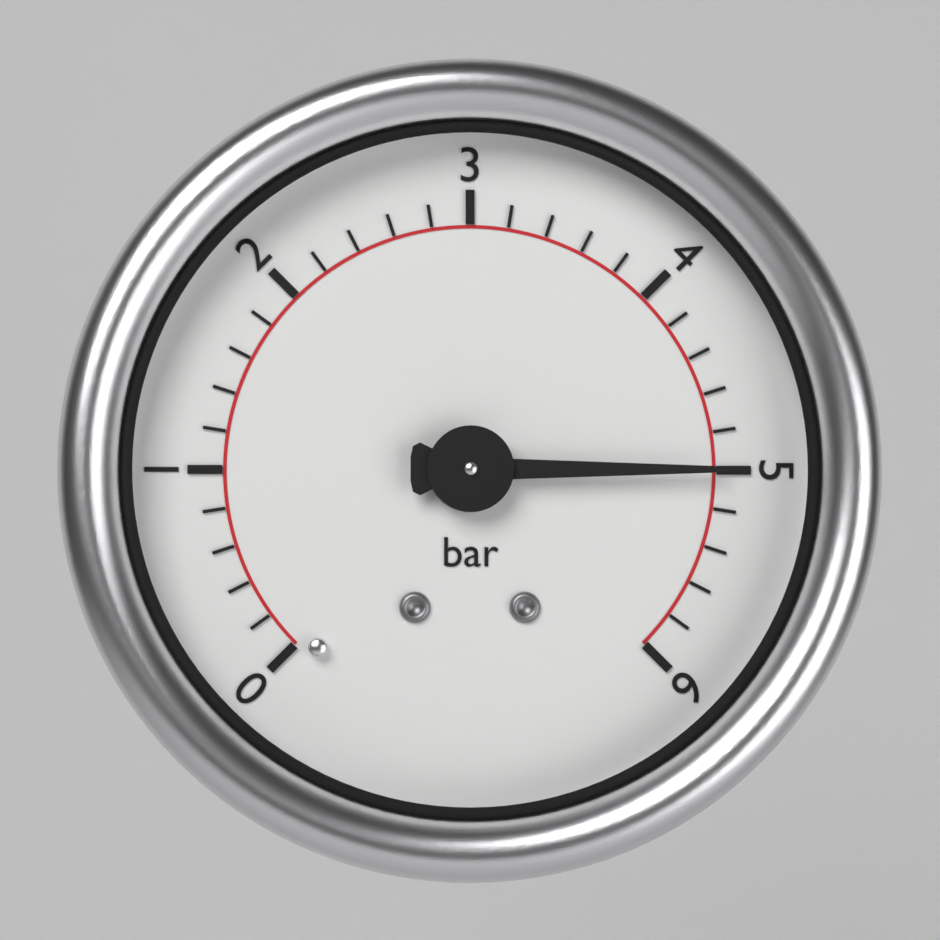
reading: 5.0 bar
